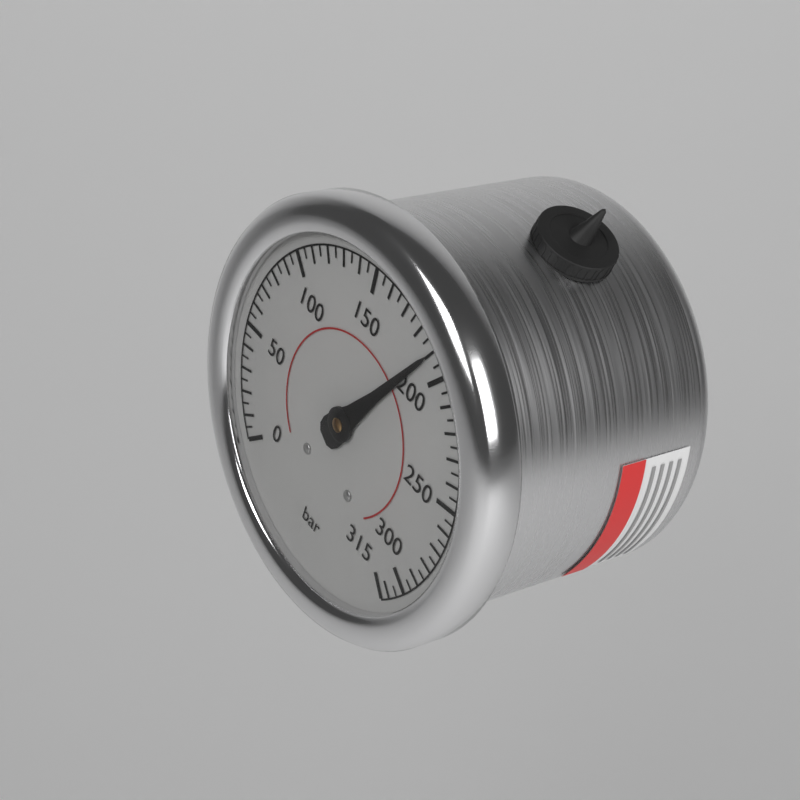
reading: 190 bar
